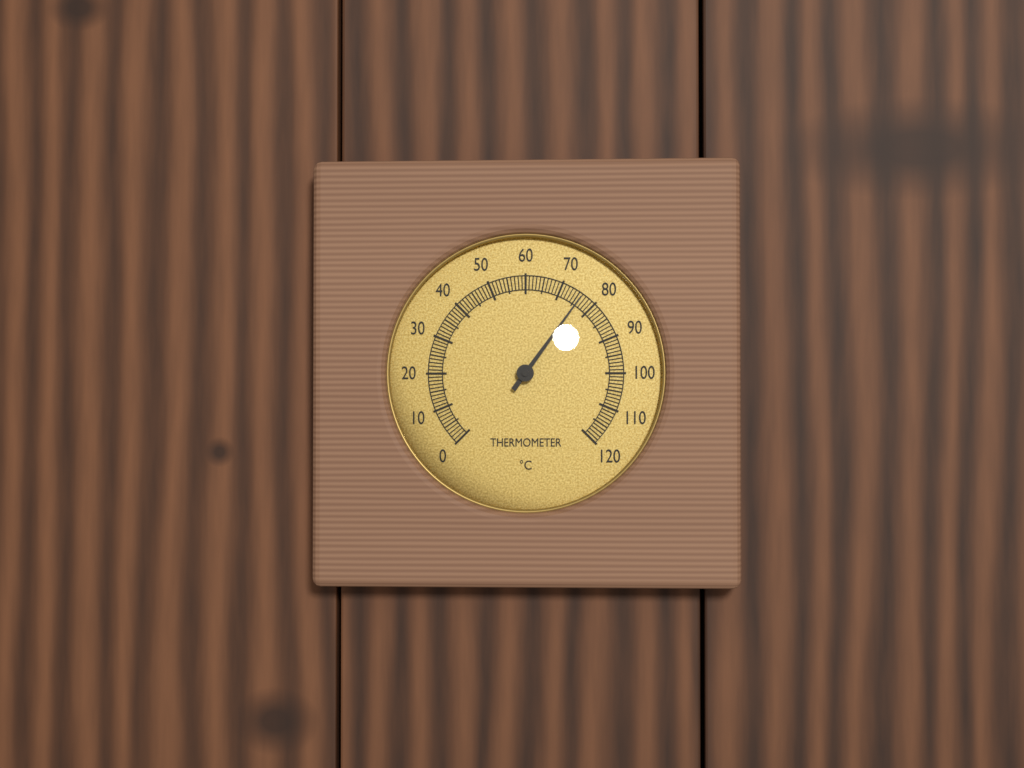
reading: 76 °C
